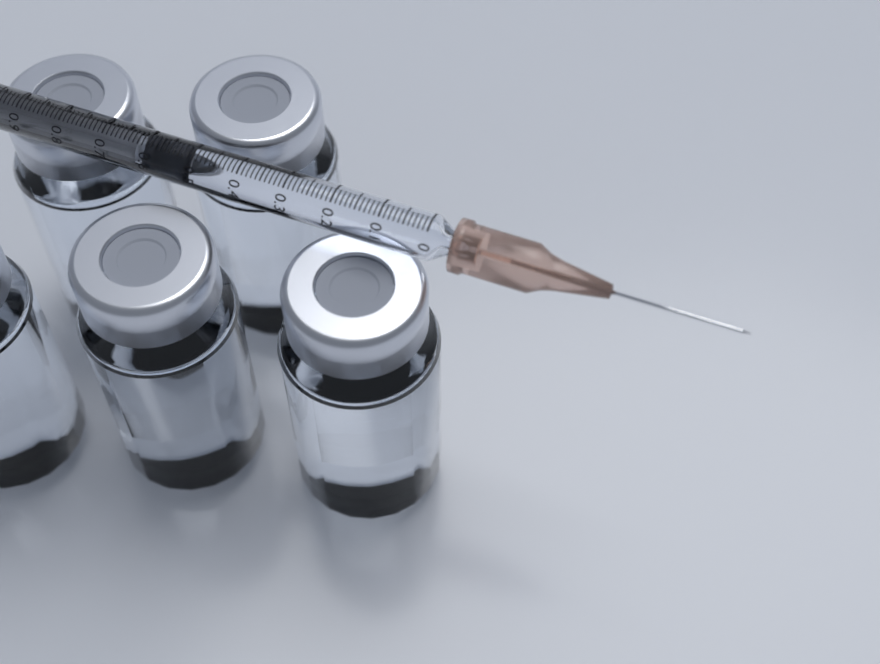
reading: 0.50 ml
